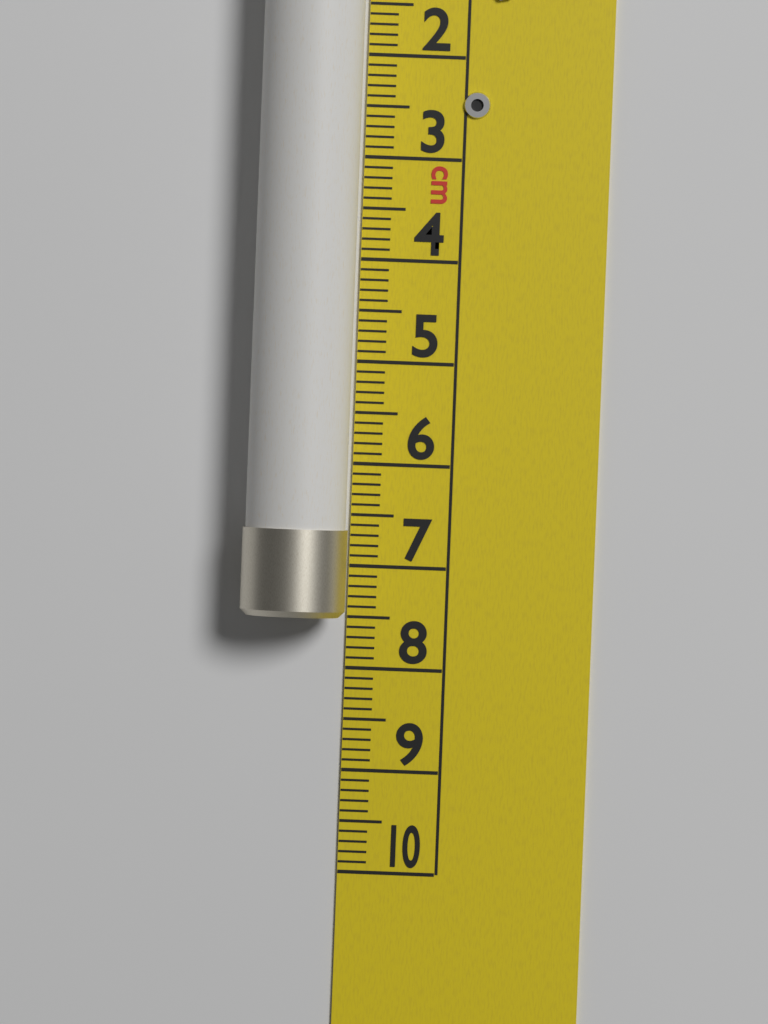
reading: 7.5 cm
